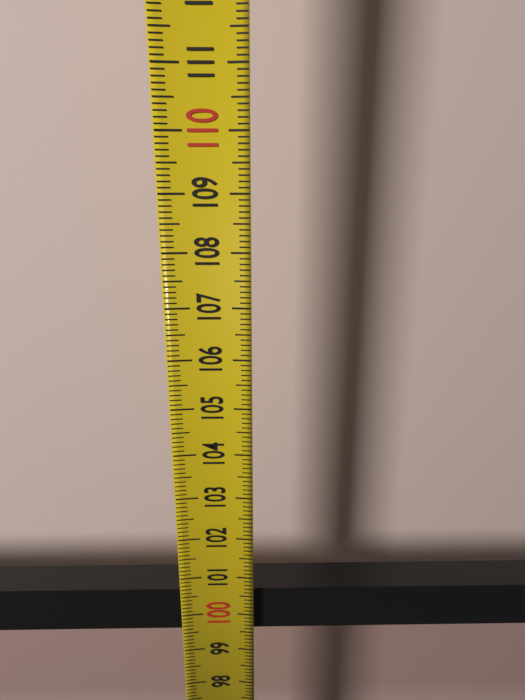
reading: 100.5 (no unit)
